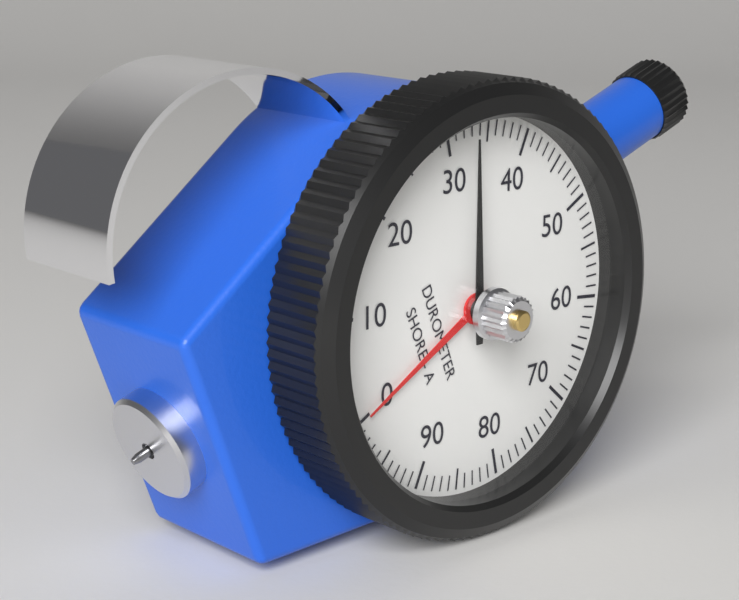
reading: 33 Shore A
